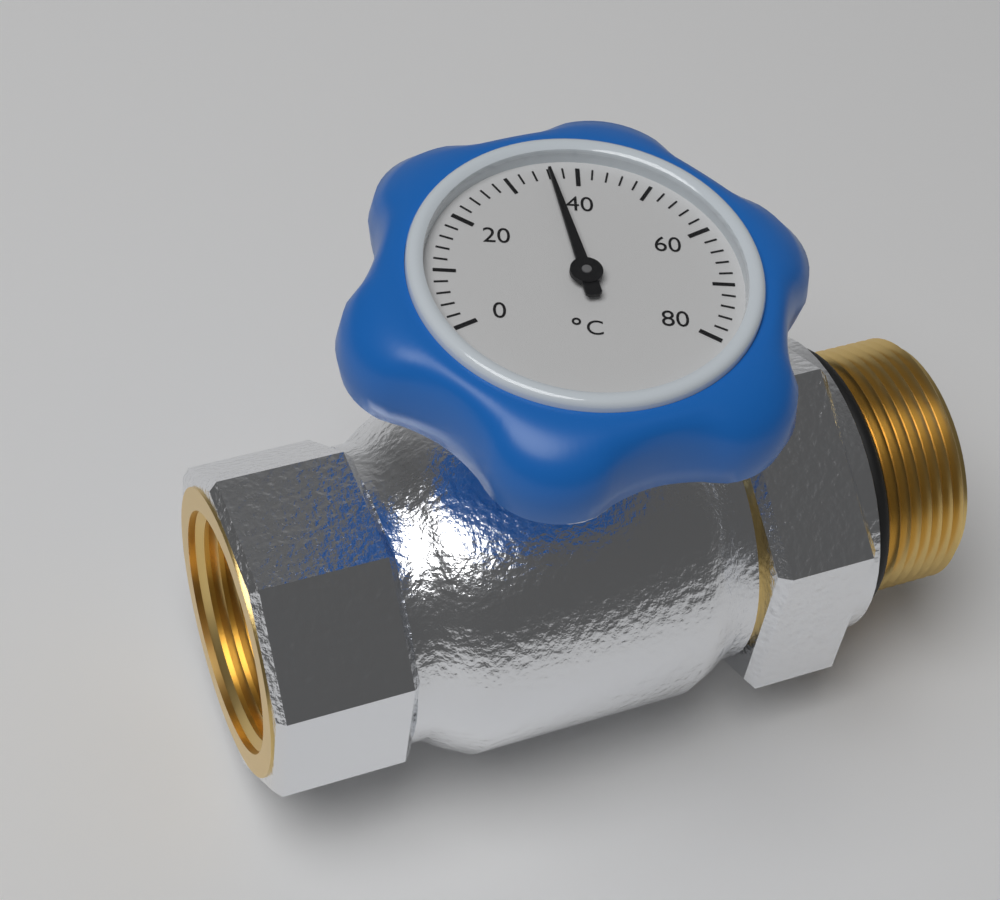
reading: 36 °C
